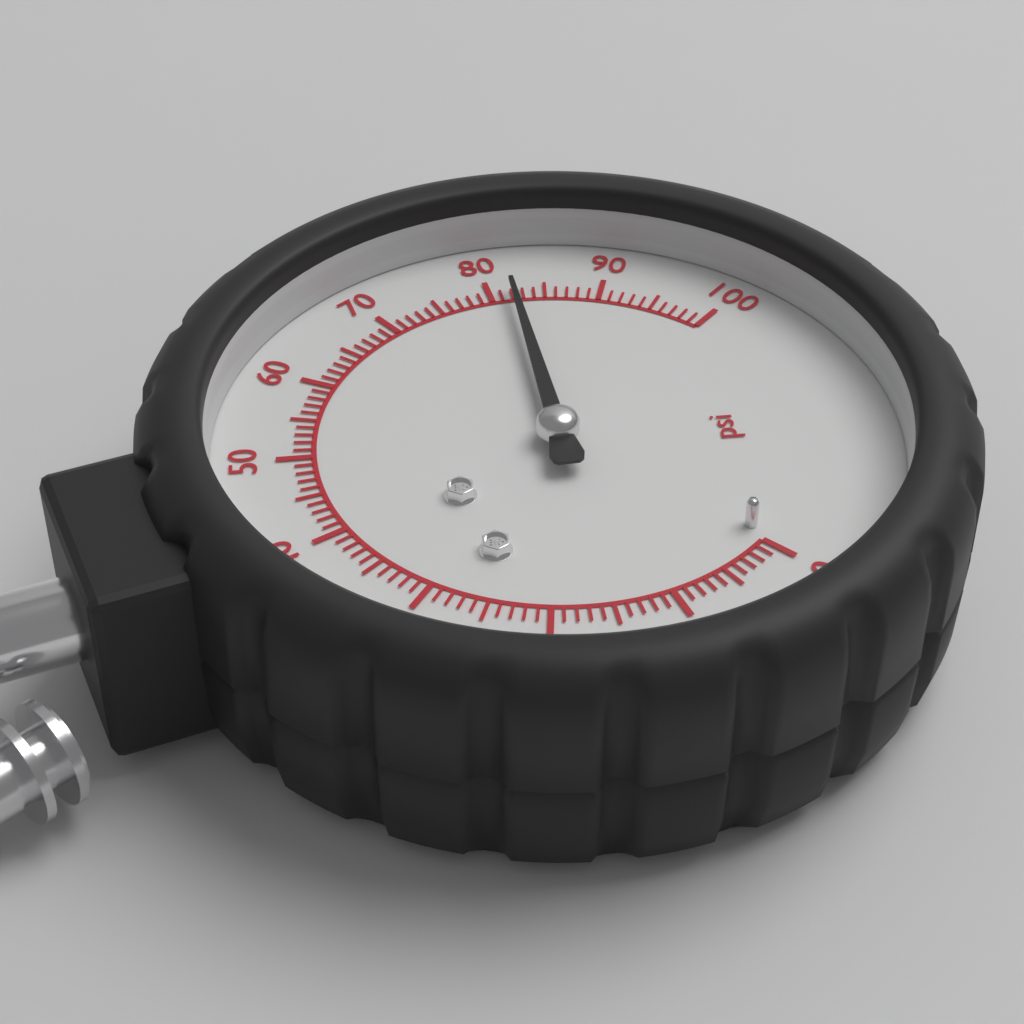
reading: 82 psi
